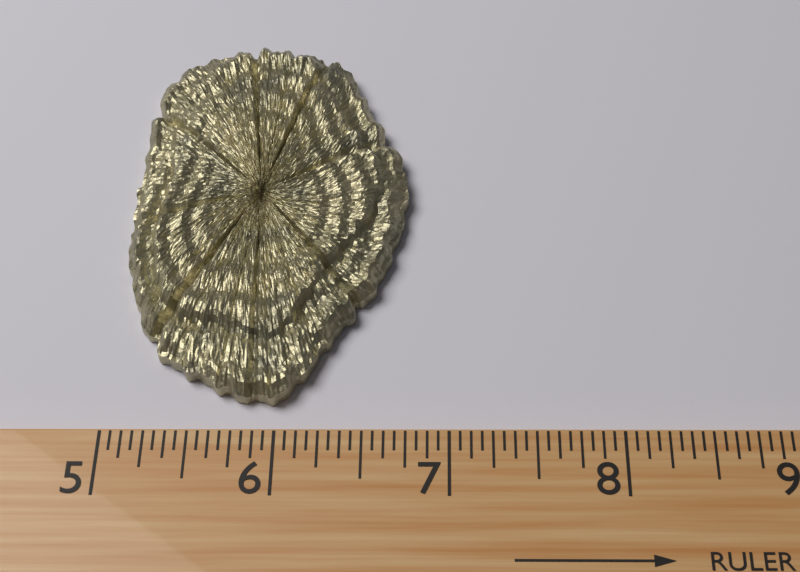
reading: 6.7500 (no unit)
